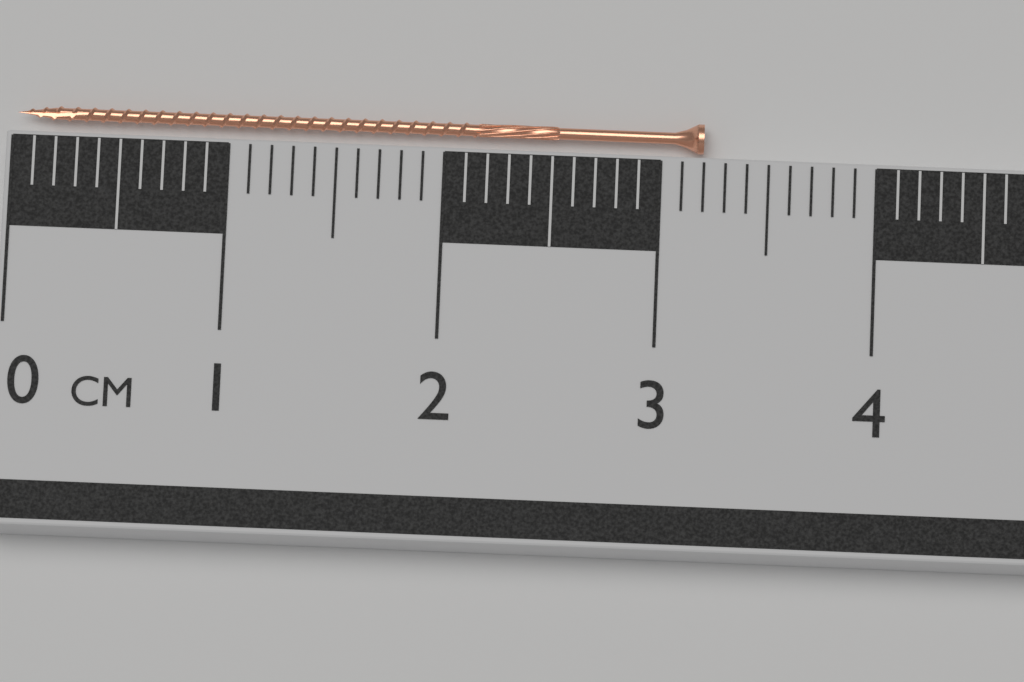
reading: 3.2 cm
